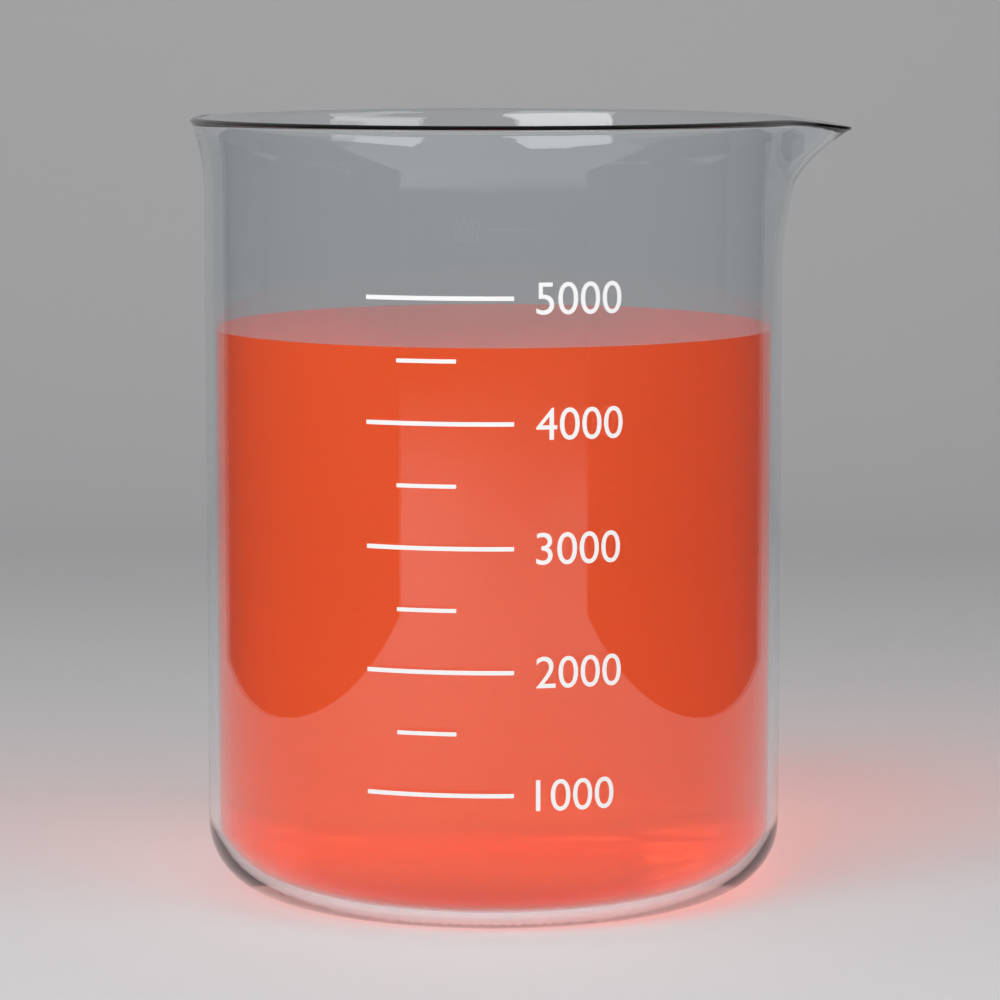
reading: 4600 (no unit)
